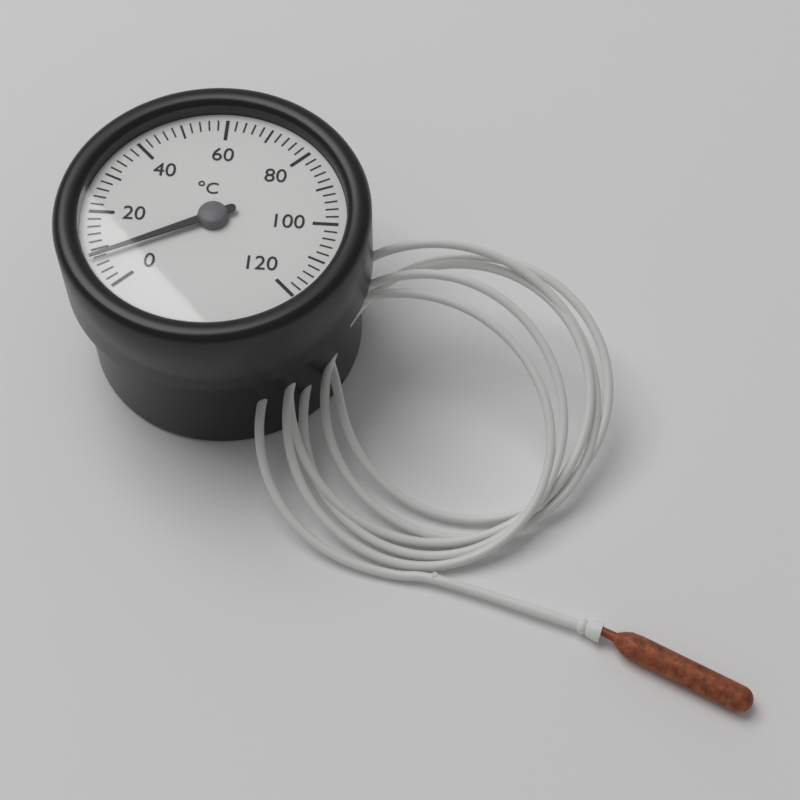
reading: 8 °C
